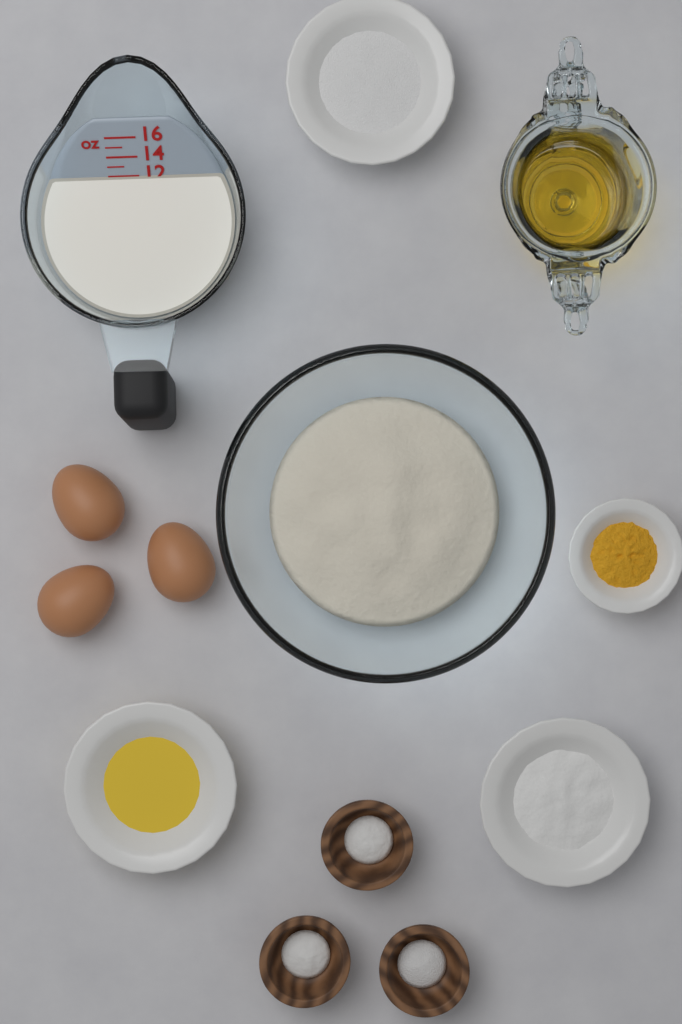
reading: 12 oz
